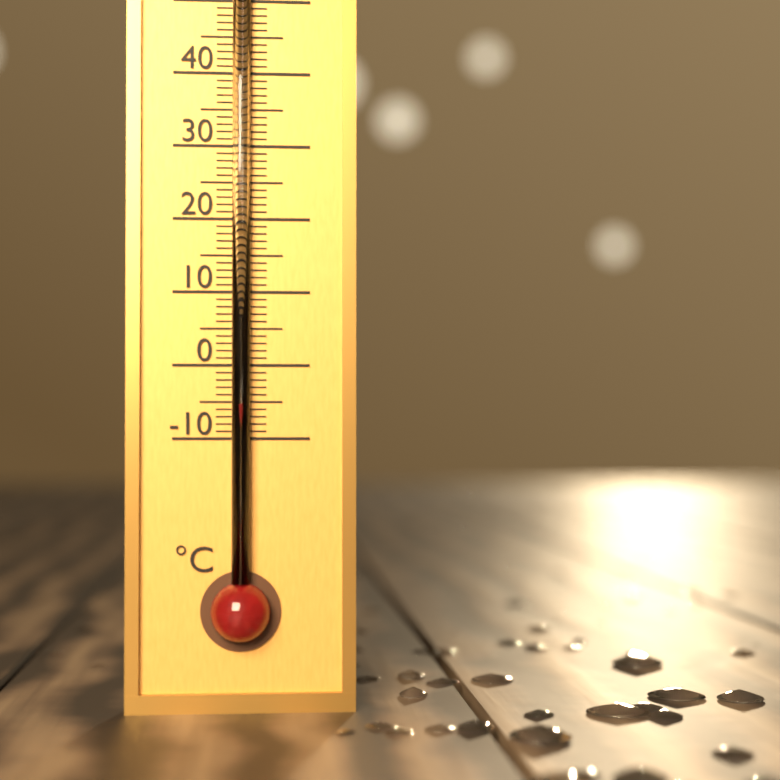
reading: -5 °C
